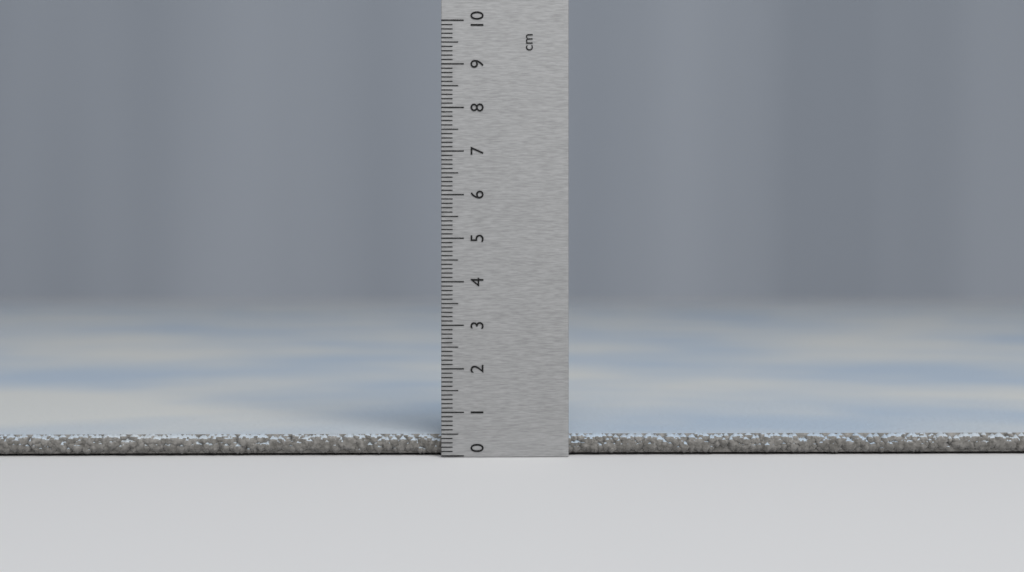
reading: 0.5 cm
